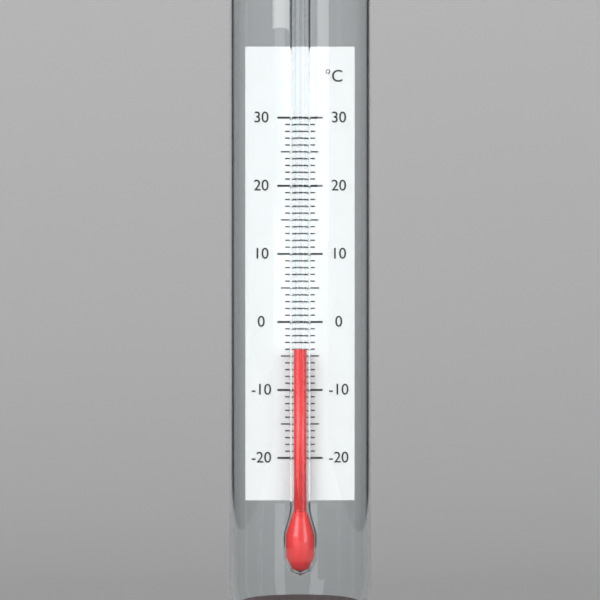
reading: -4 °C
